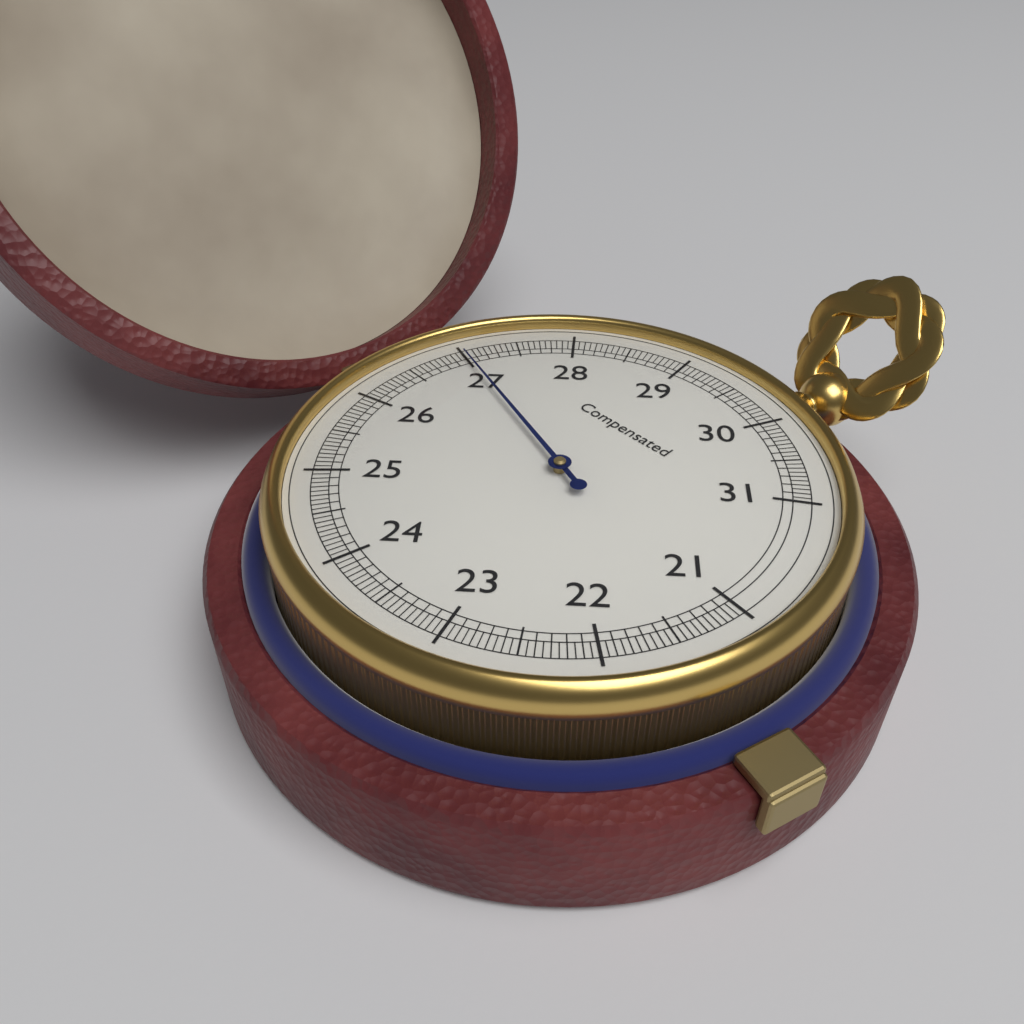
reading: 27.00 (no unit)
